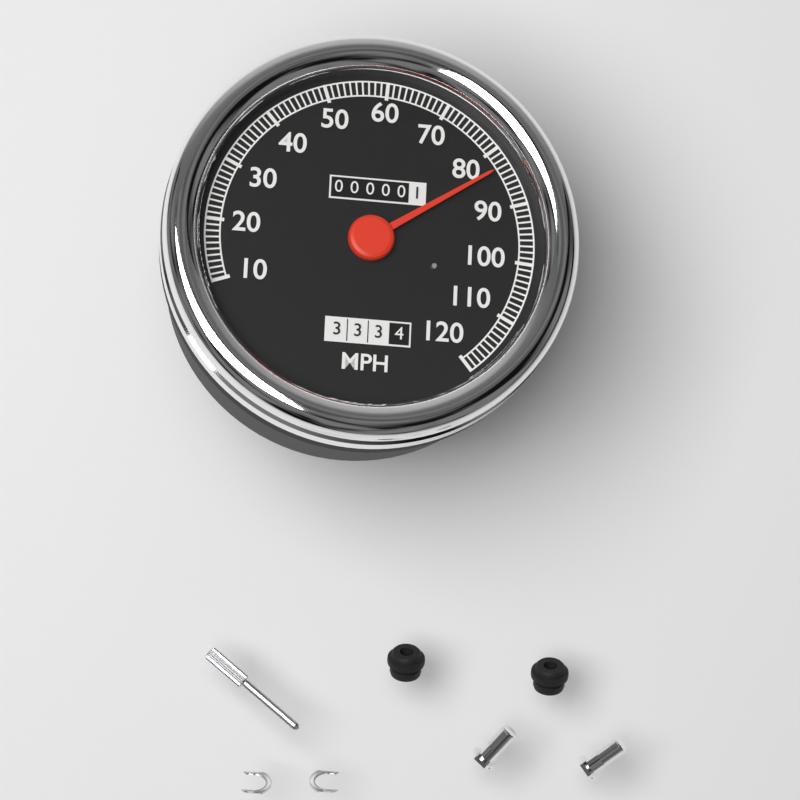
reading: 83 MPH
